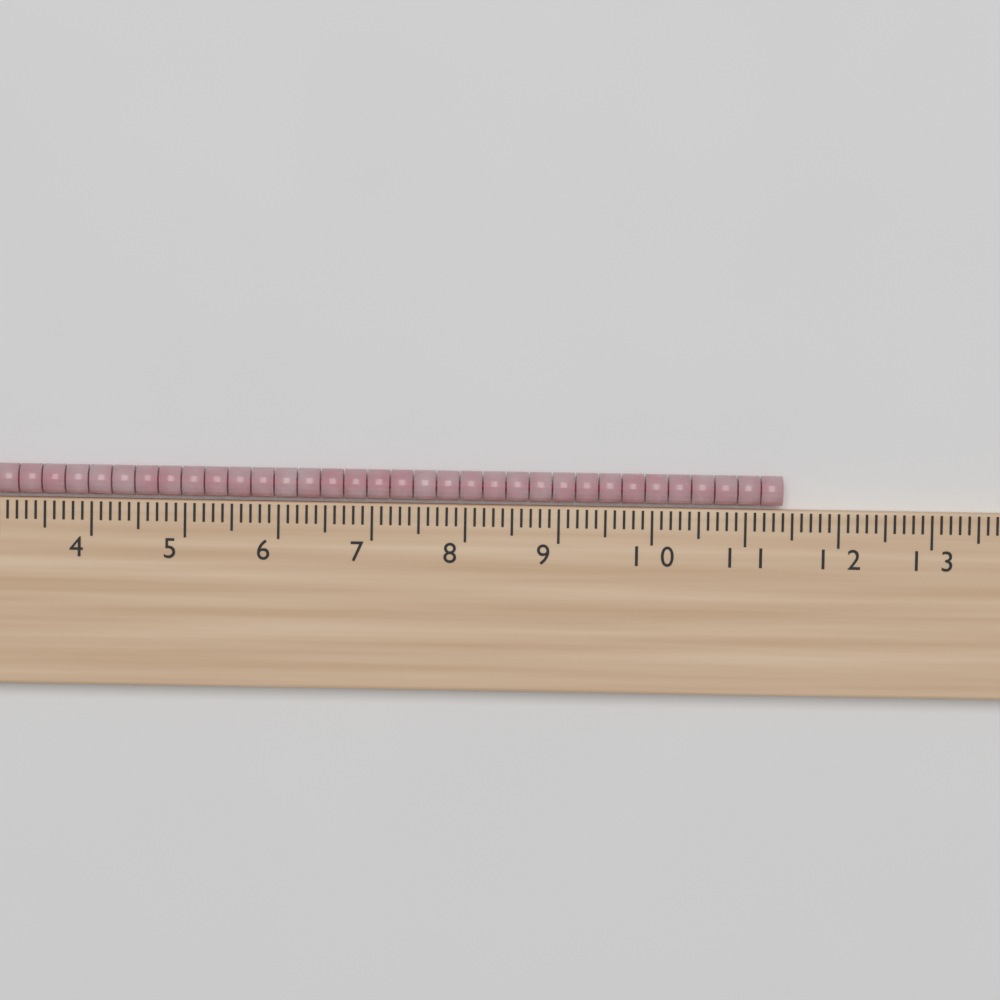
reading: 11.4 cm
